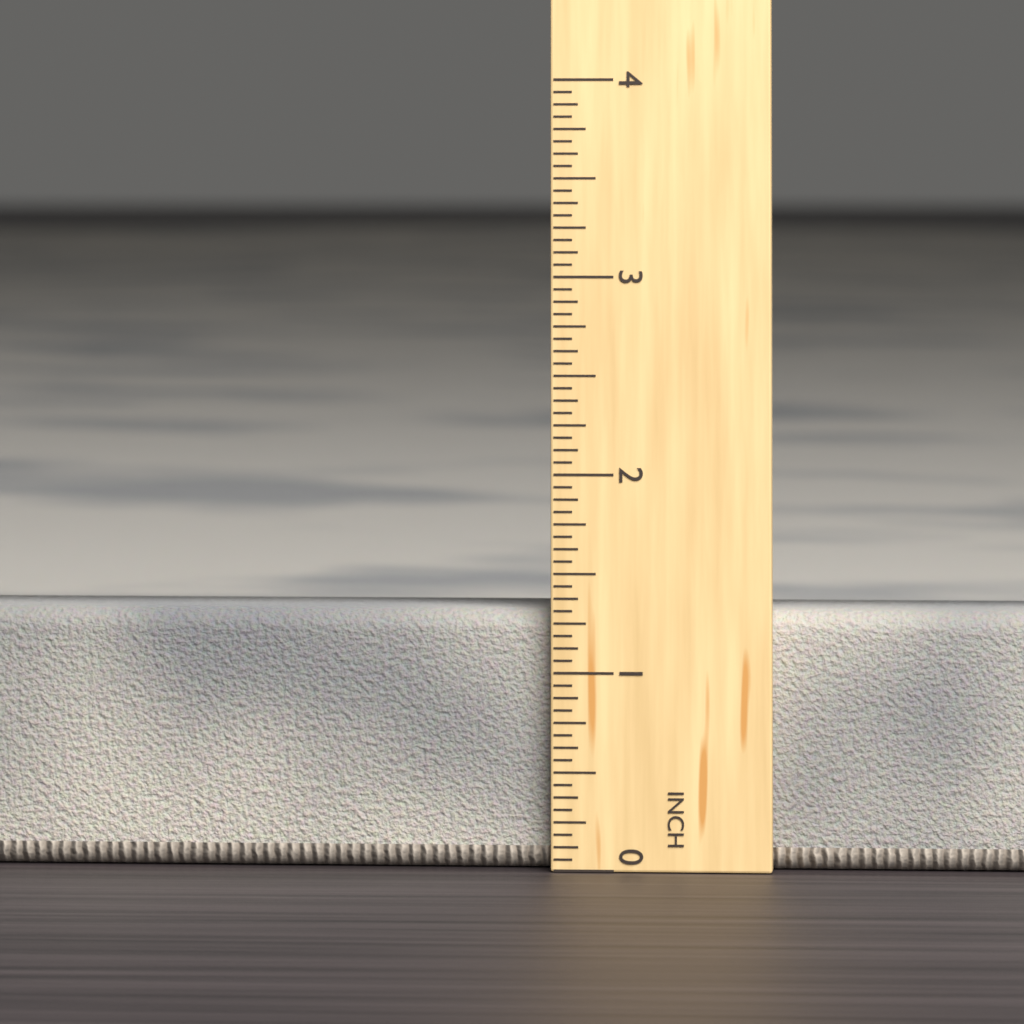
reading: 1.3125 in
